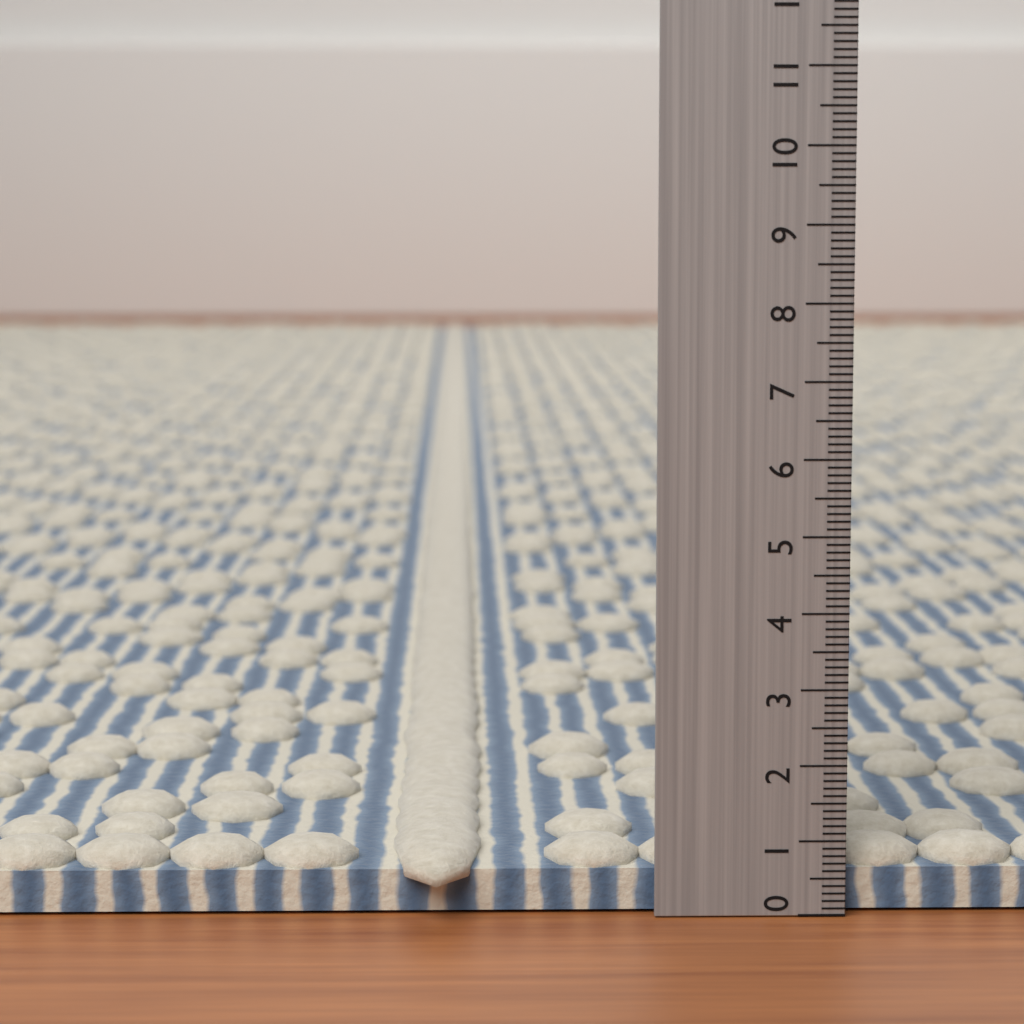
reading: 0.9 (no unit)
